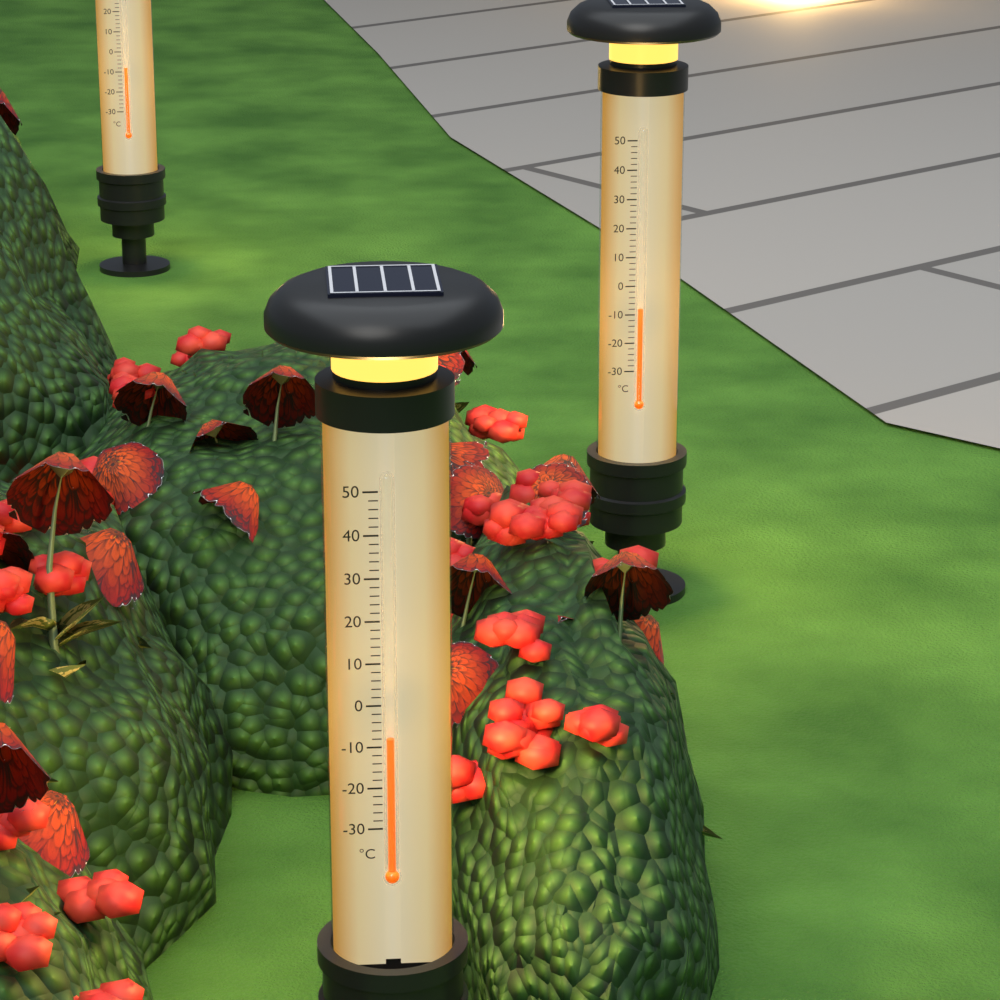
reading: -8 °C
